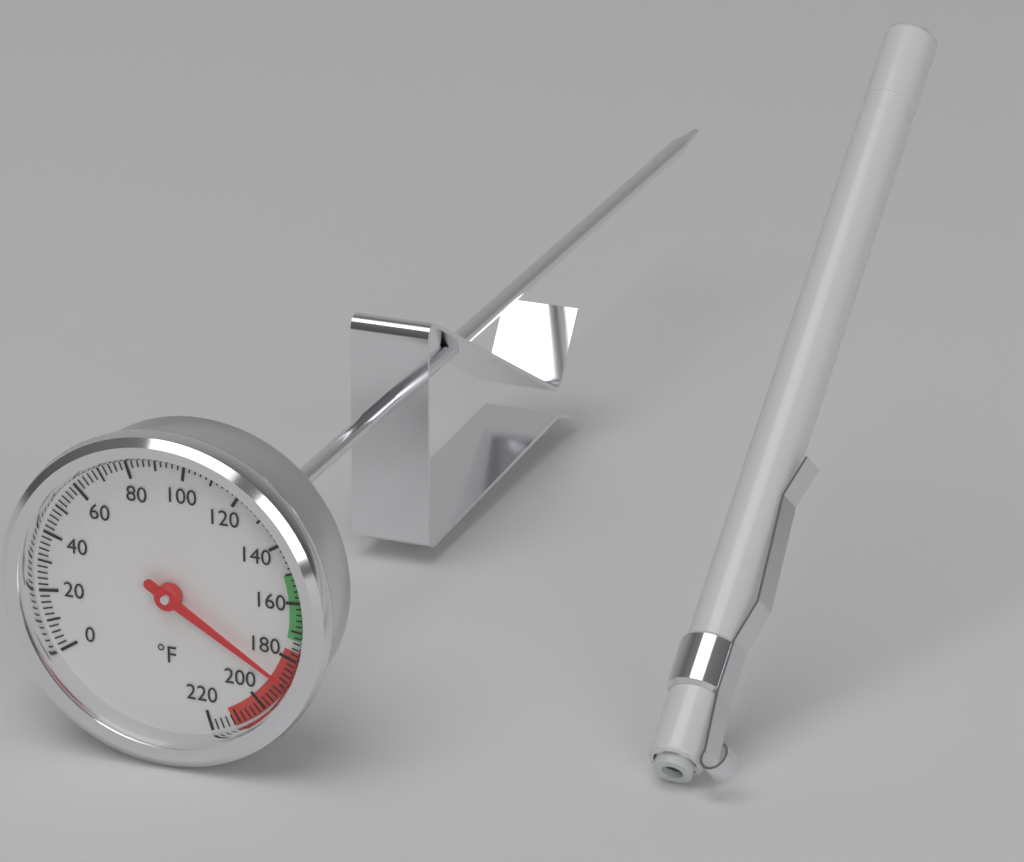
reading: 188 °F
